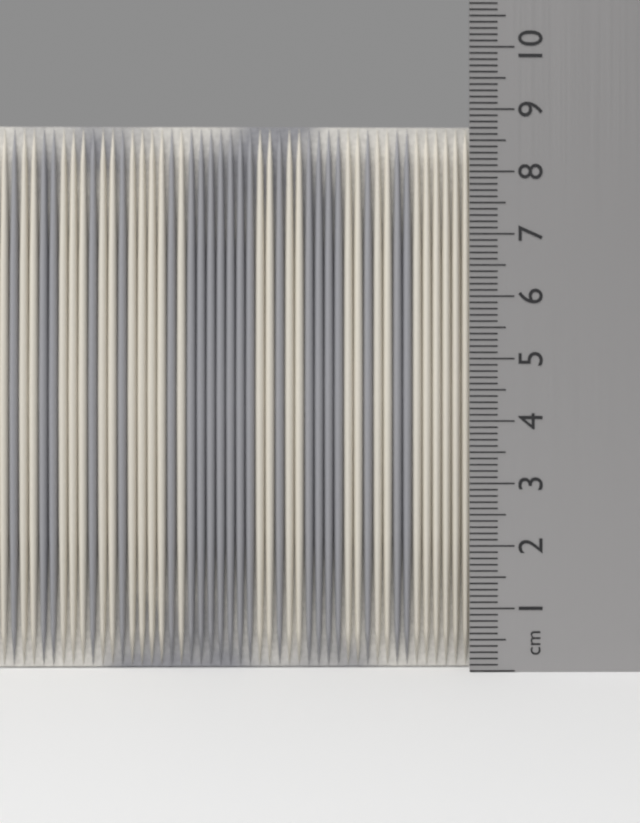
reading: 8.8 cm
